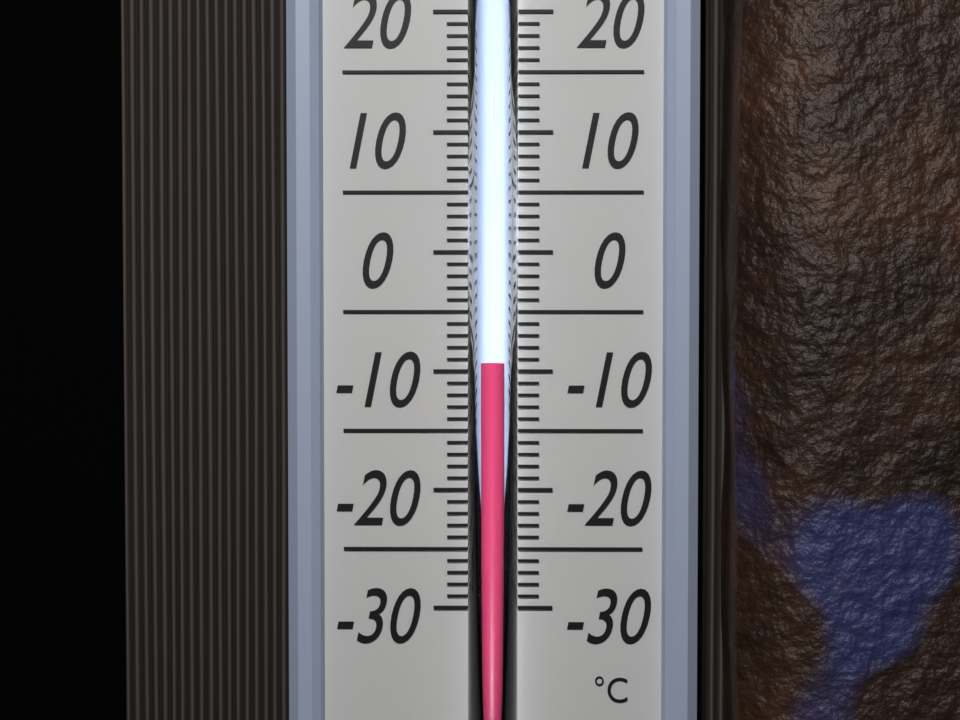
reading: -9 °C
